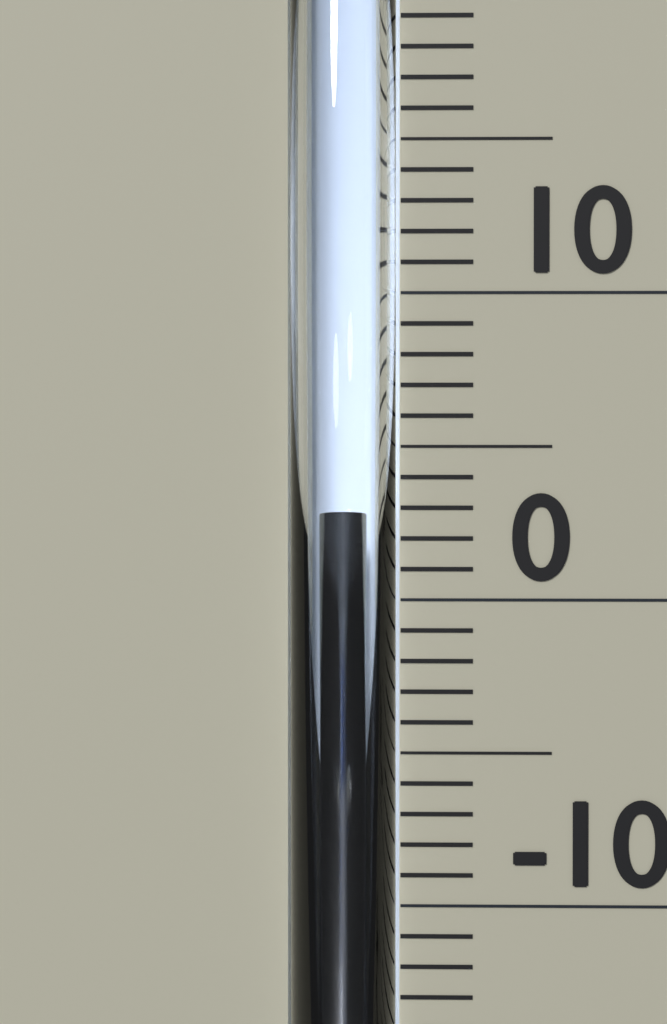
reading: 3 °C
